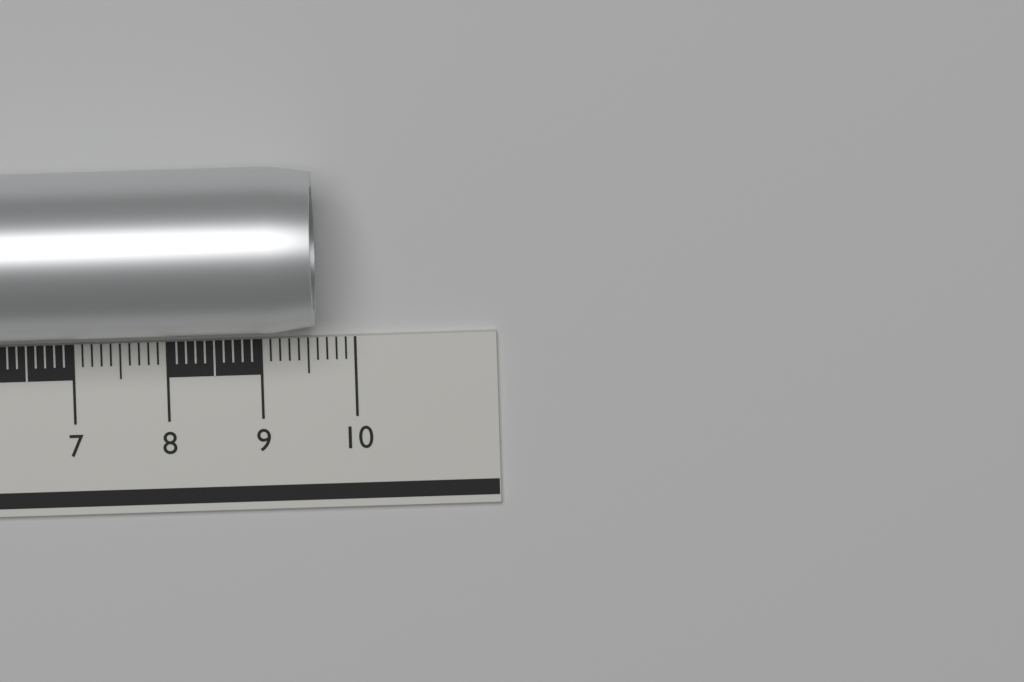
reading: 9.6 cm
